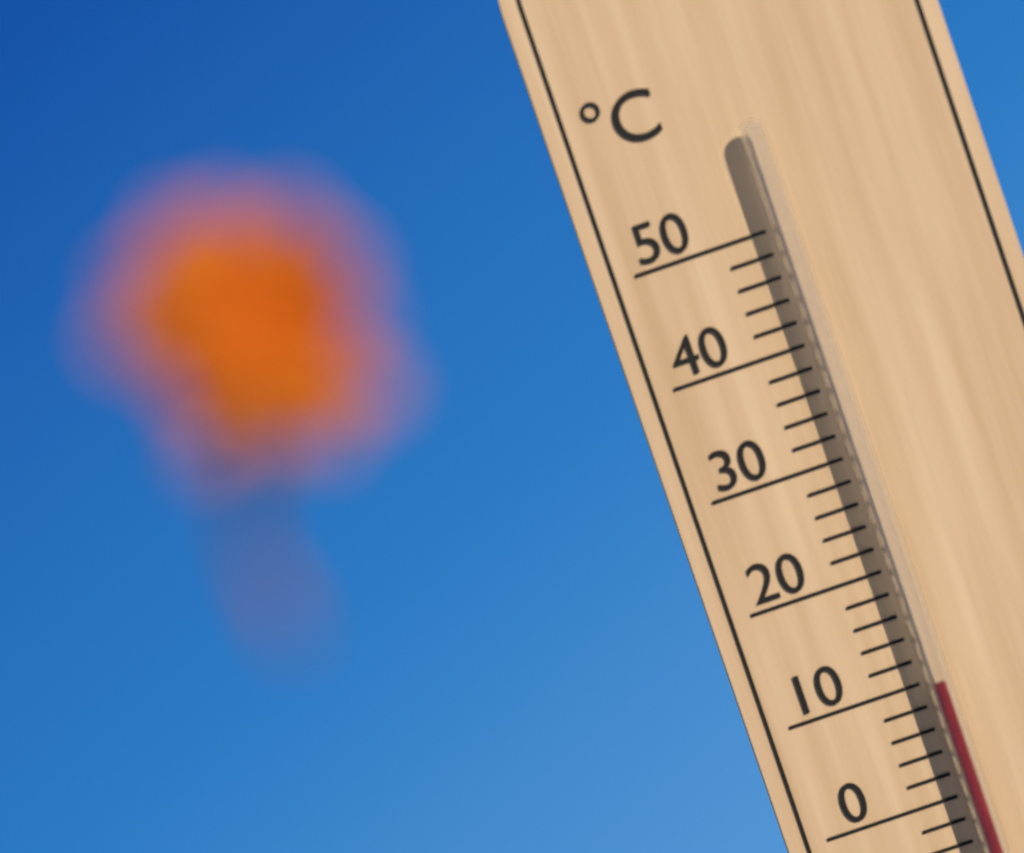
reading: 10 °C
